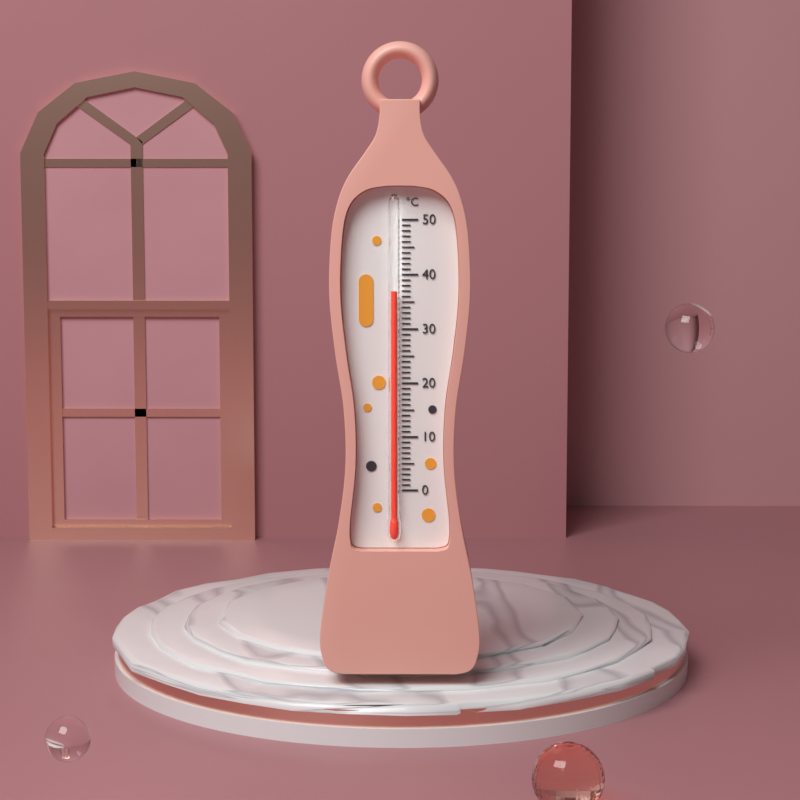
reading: 37 °C
